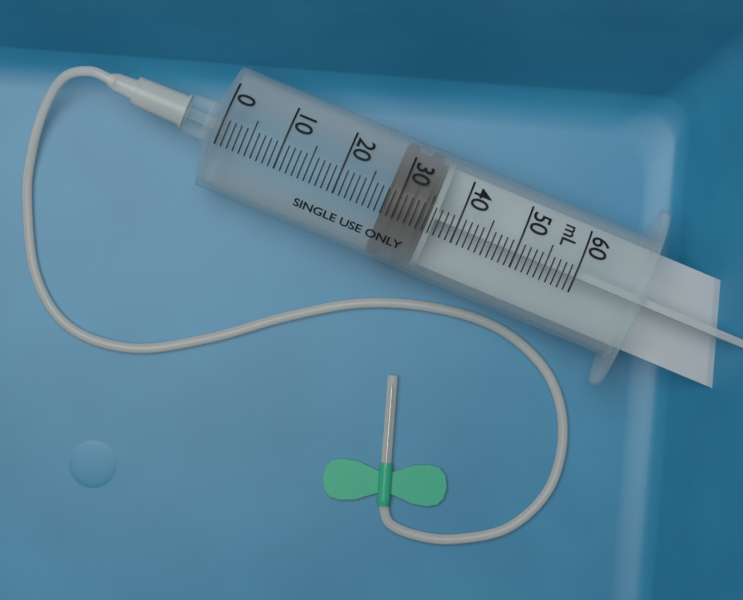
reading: 28 mL
